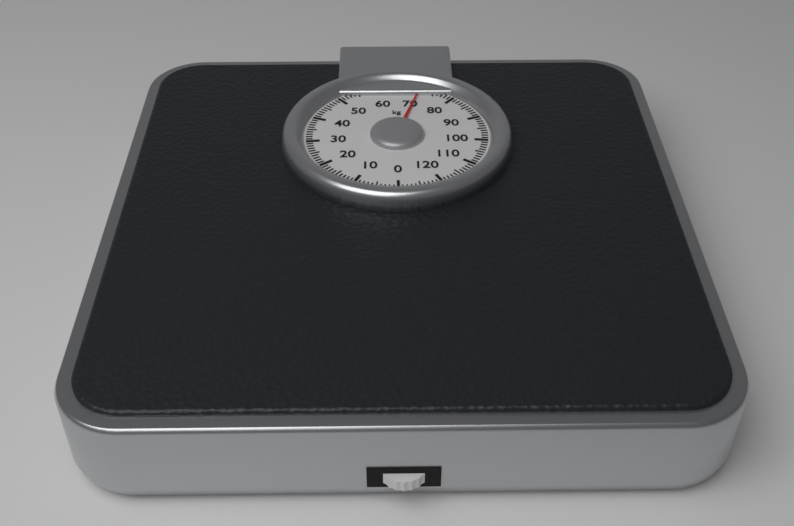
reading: 71 kg
